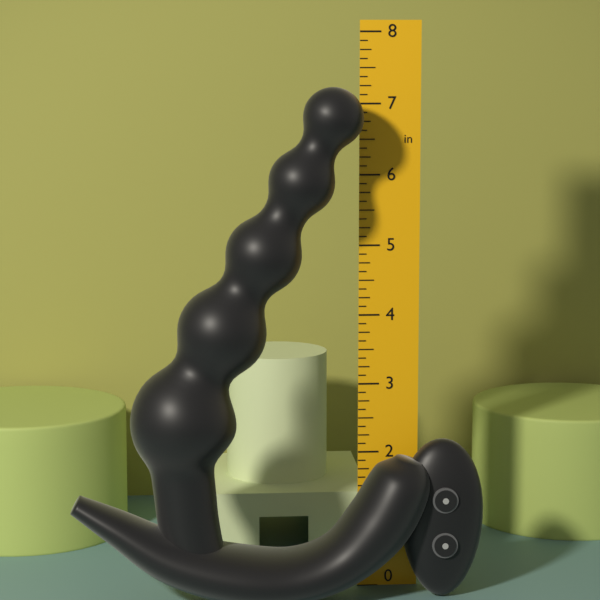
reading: 7.250 in
